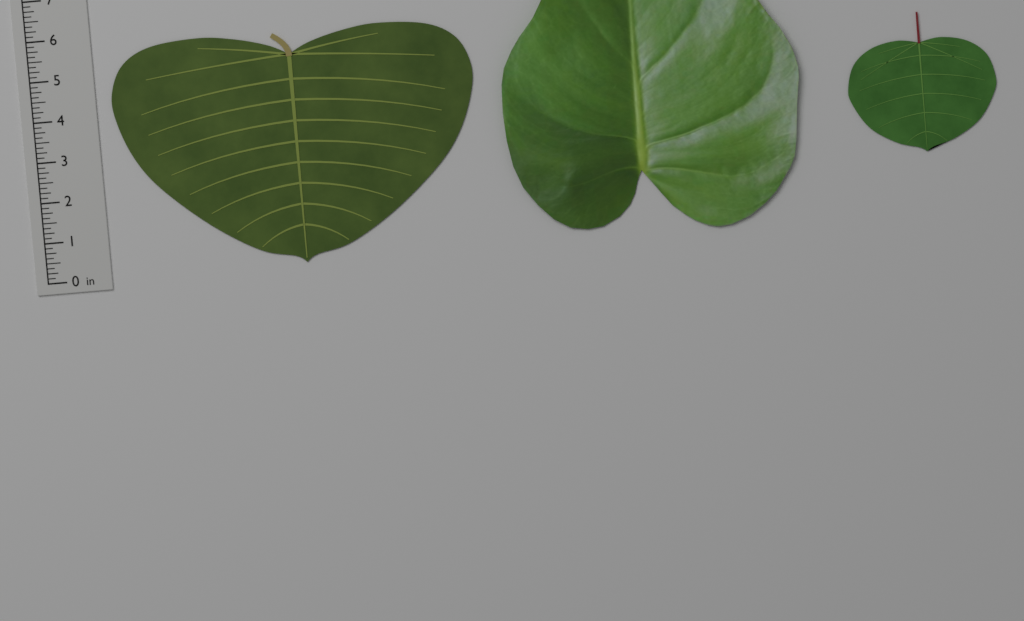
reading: 5.750 in
